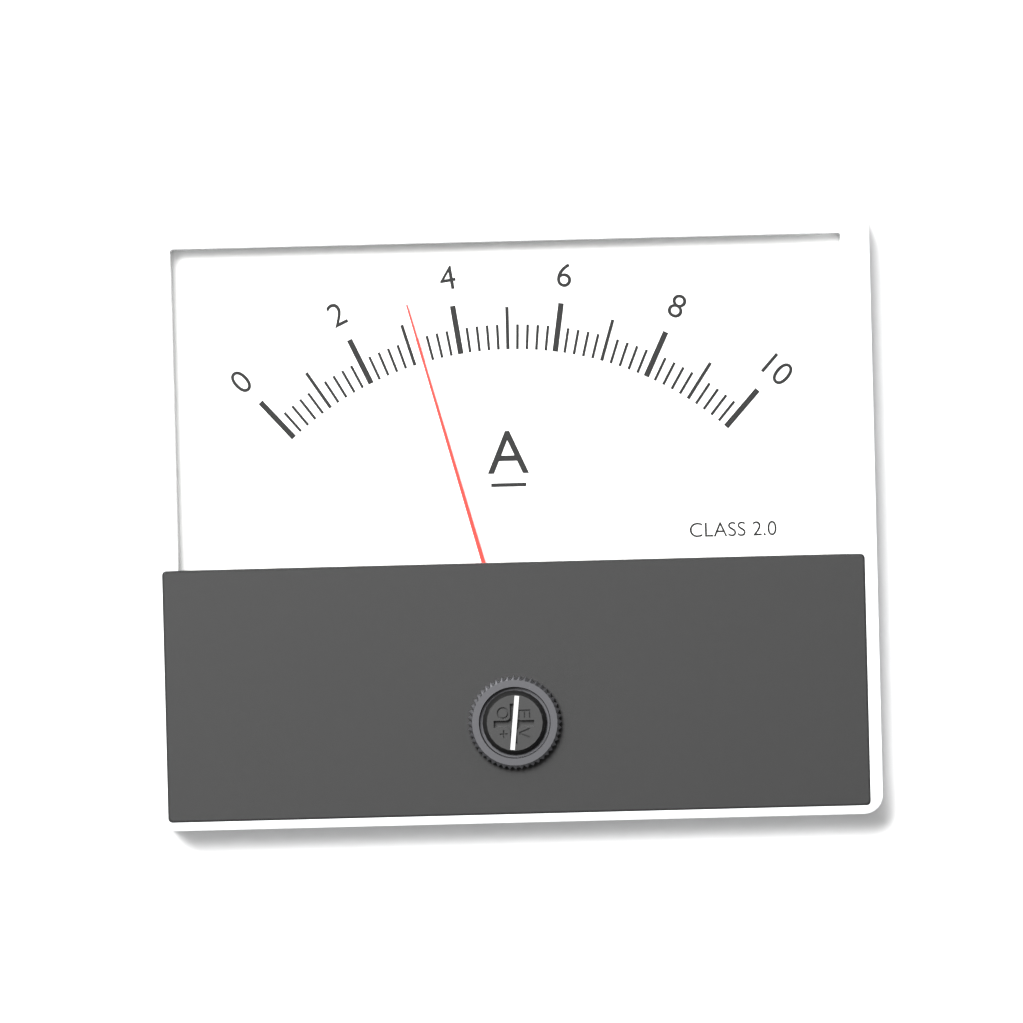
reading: 3.2 A
